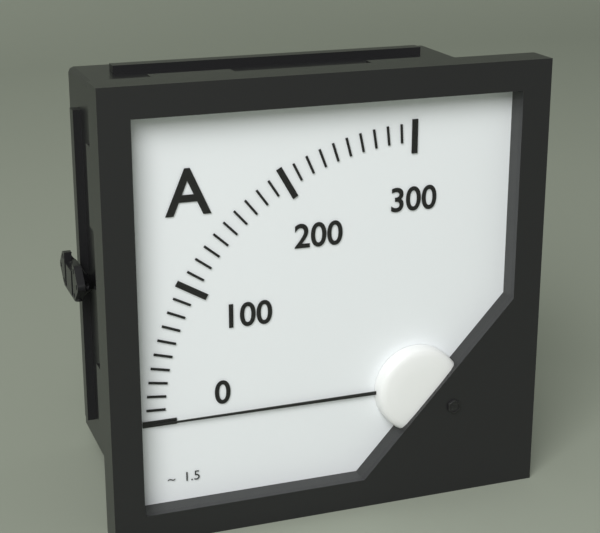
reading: 0 A
